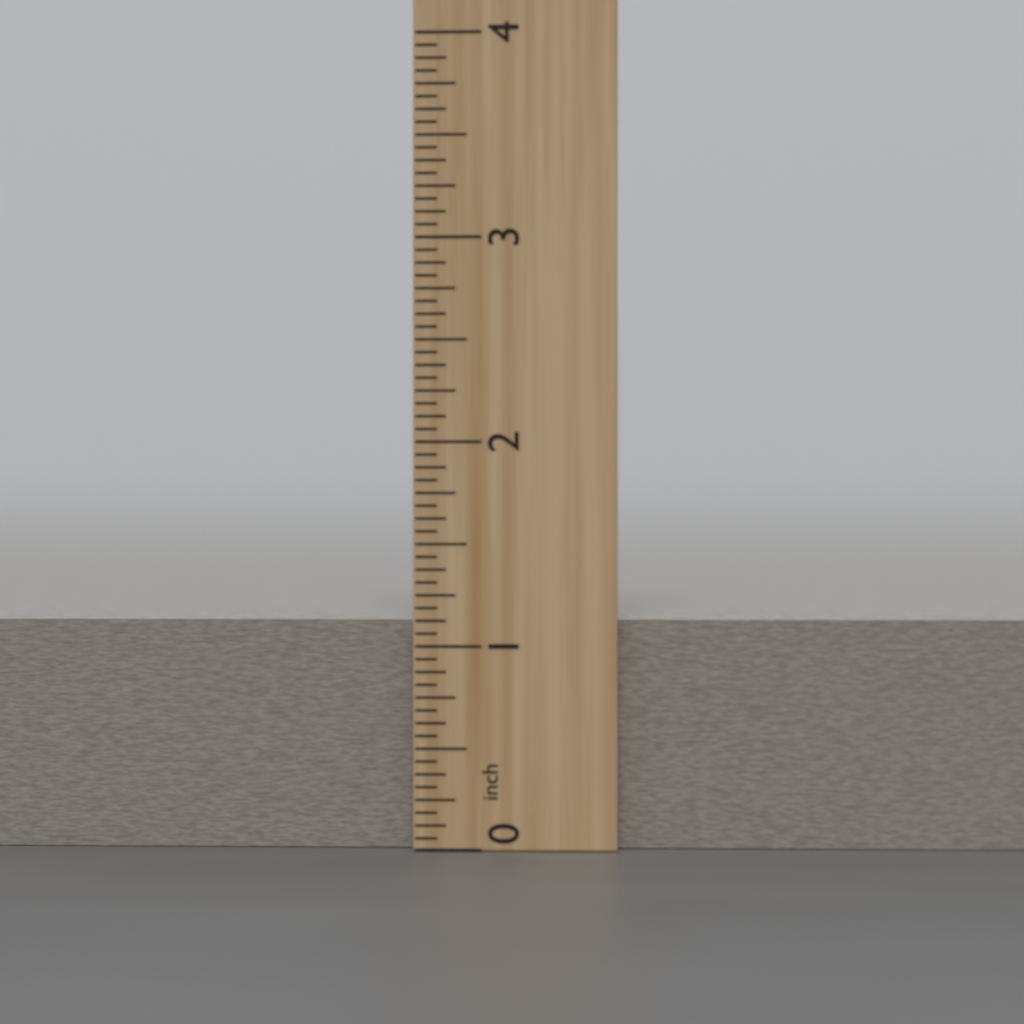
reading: 1.1250 inch
